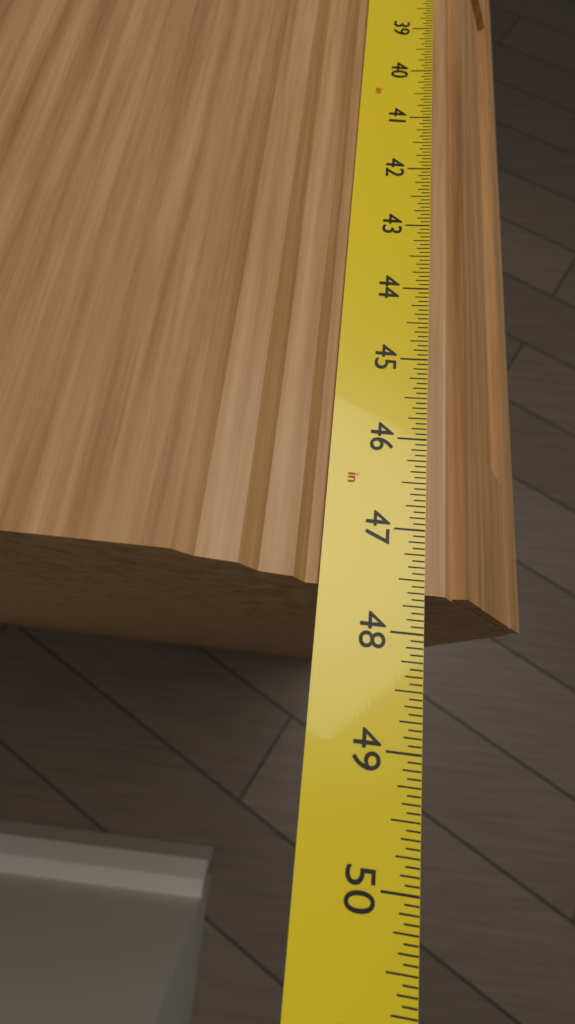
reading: 47.6250 in
